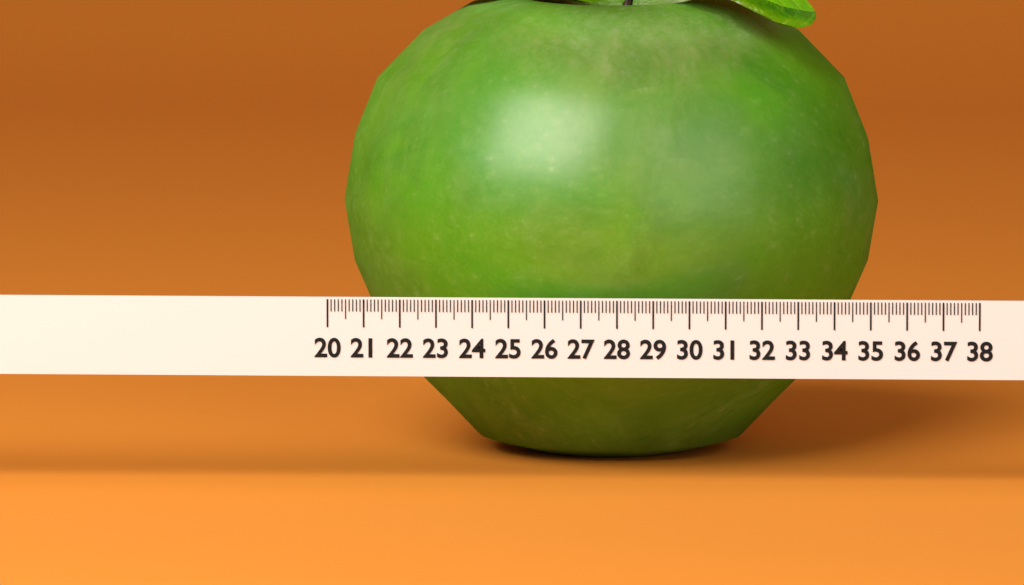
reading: 35.1 (no unit)
